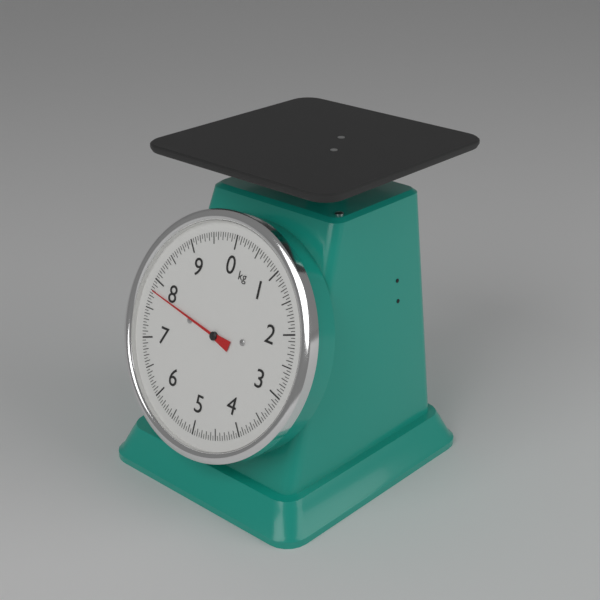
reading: 7.80 kg
